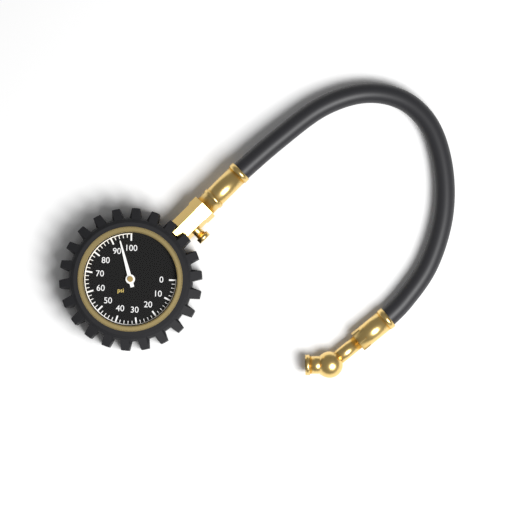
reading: 94 psi
